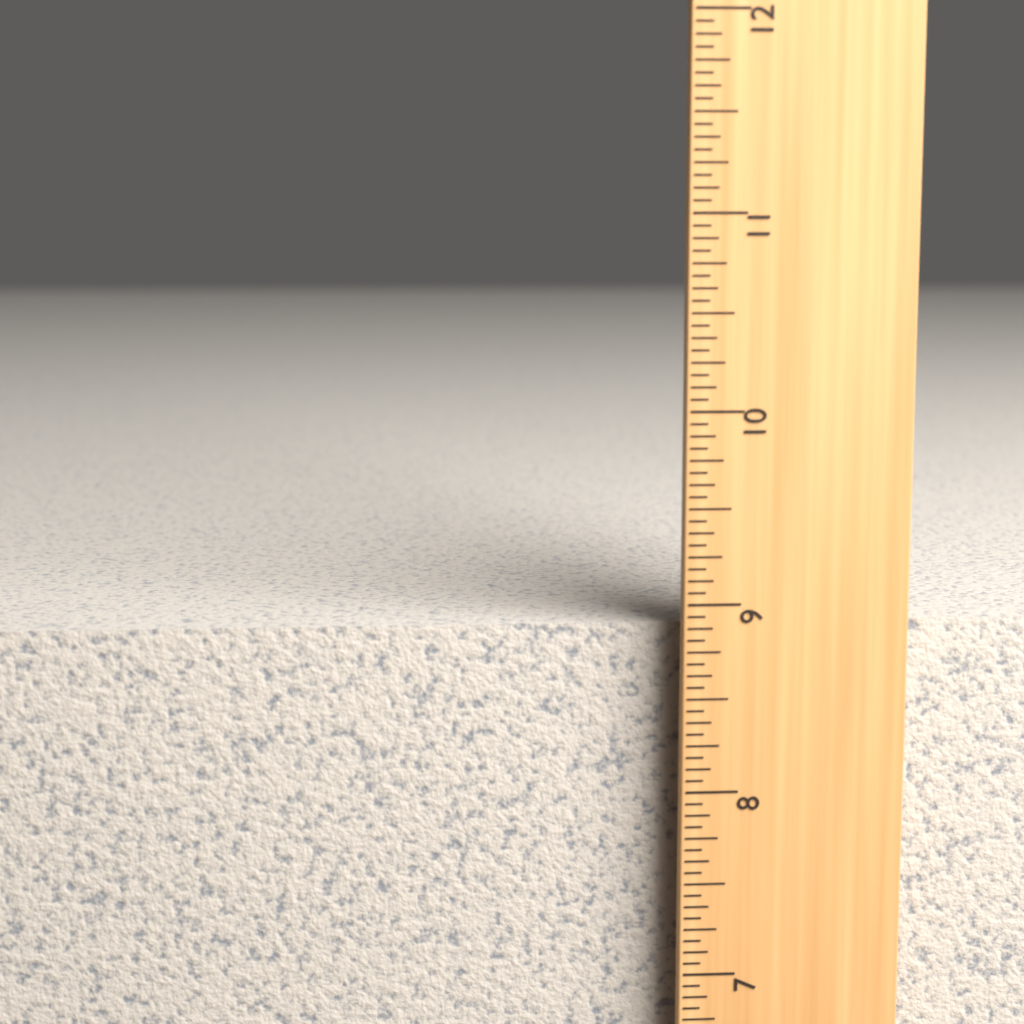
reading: 8.8750 in
